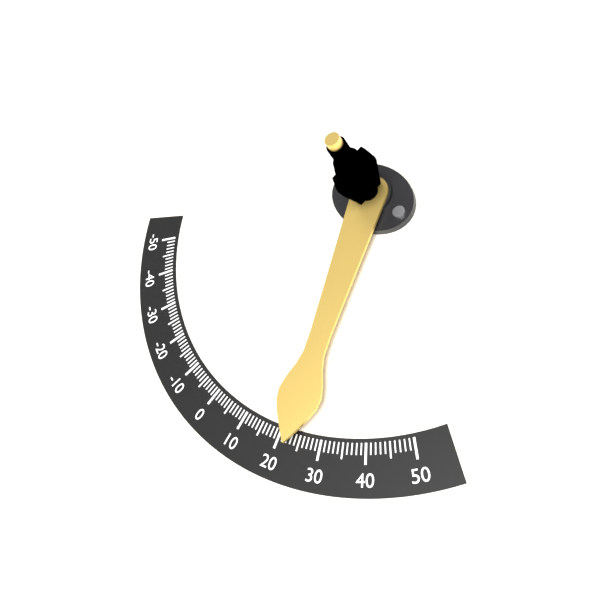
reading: 23 (no unit)
